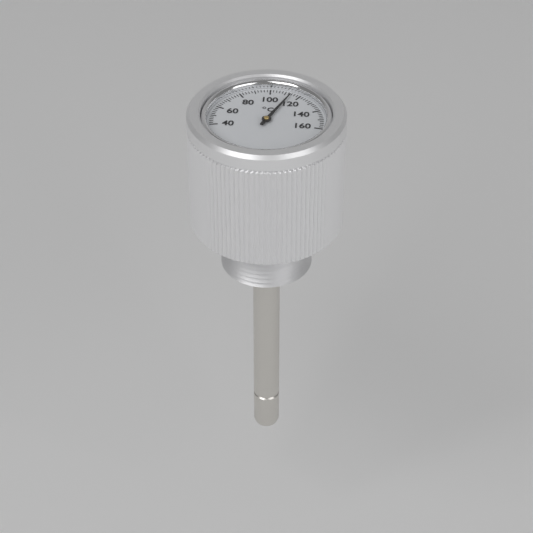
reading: 114 °C
